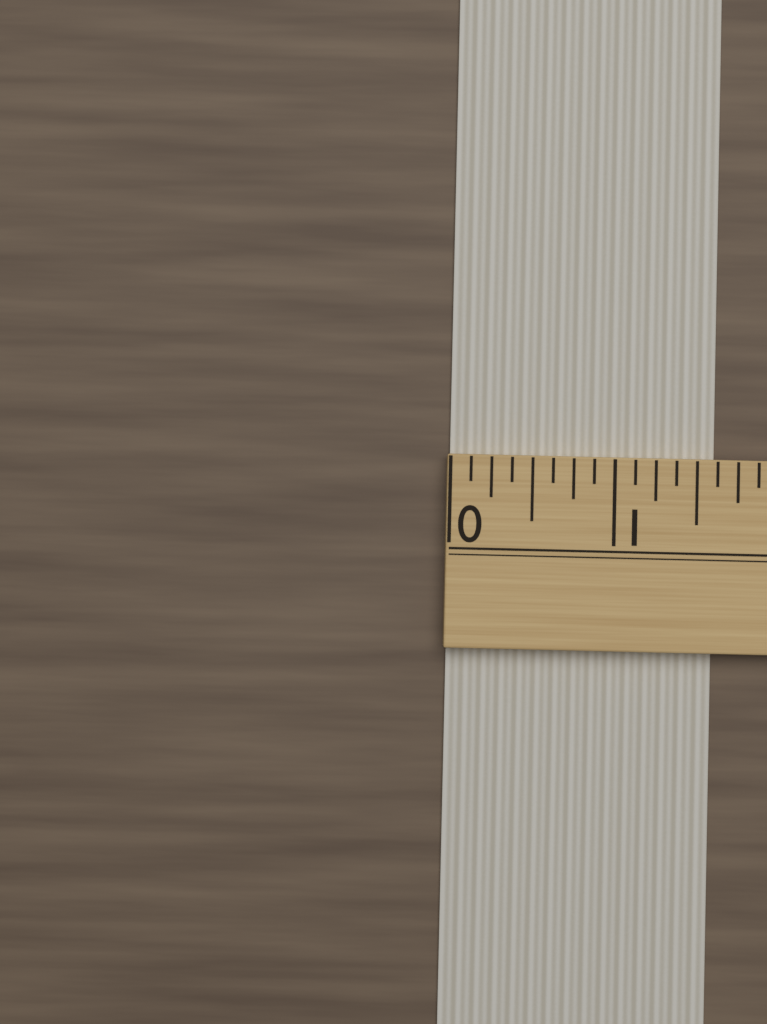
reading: 1.625 (no unit)
